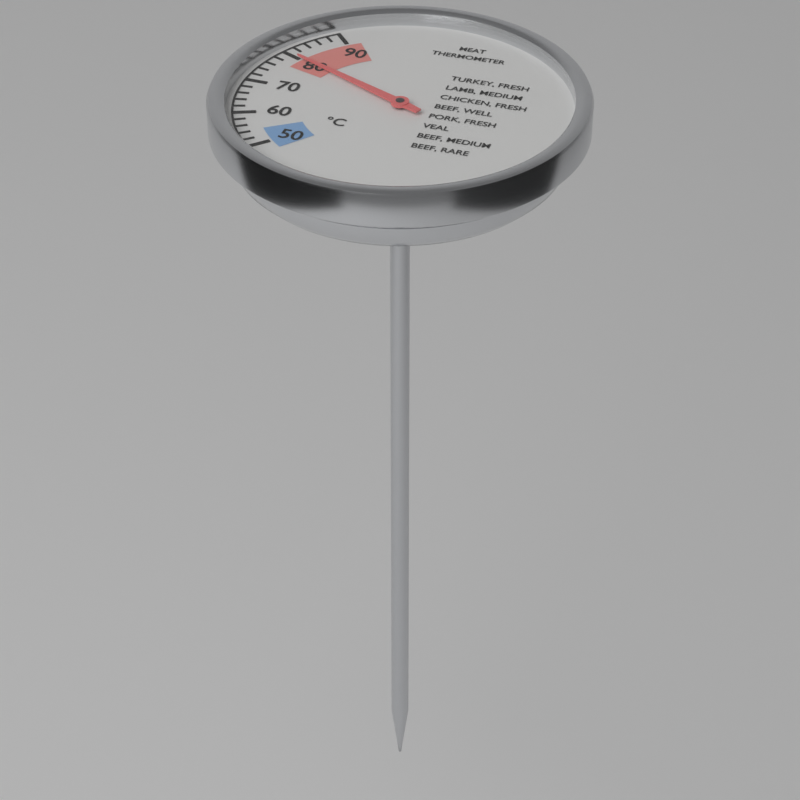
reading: 80 °C
